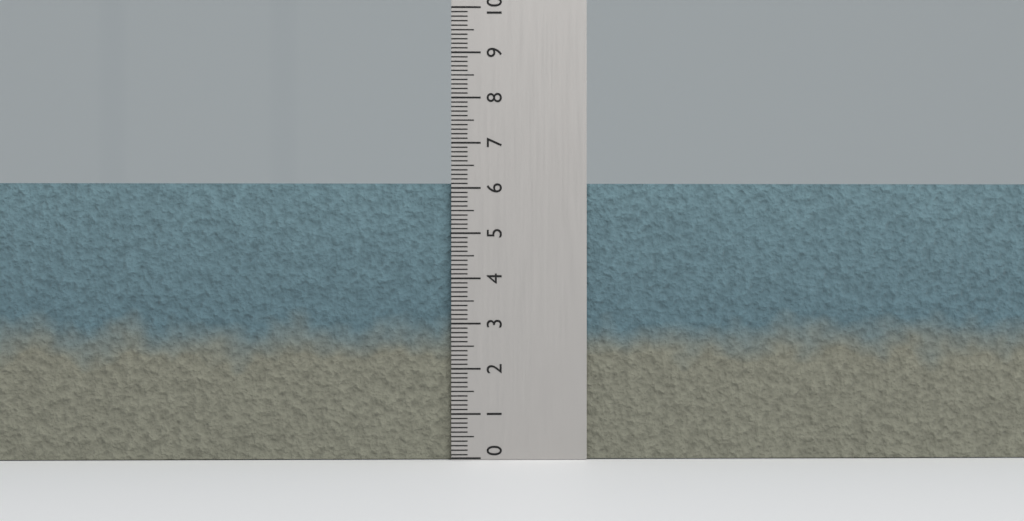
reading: 6.1 (no unit)
